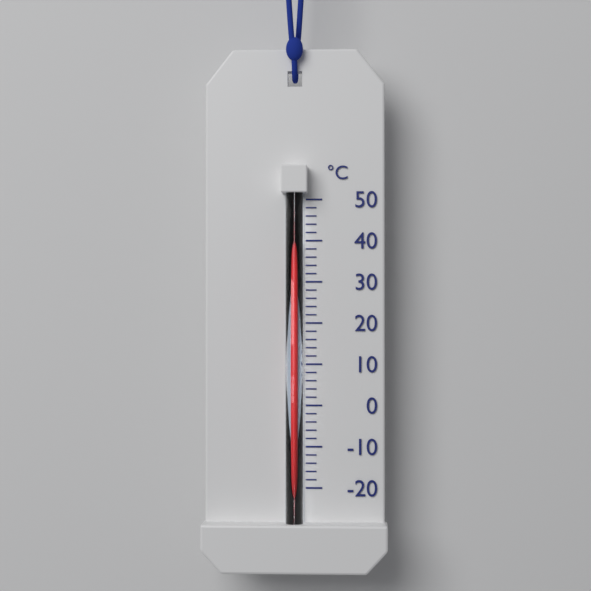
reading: 40 °C
